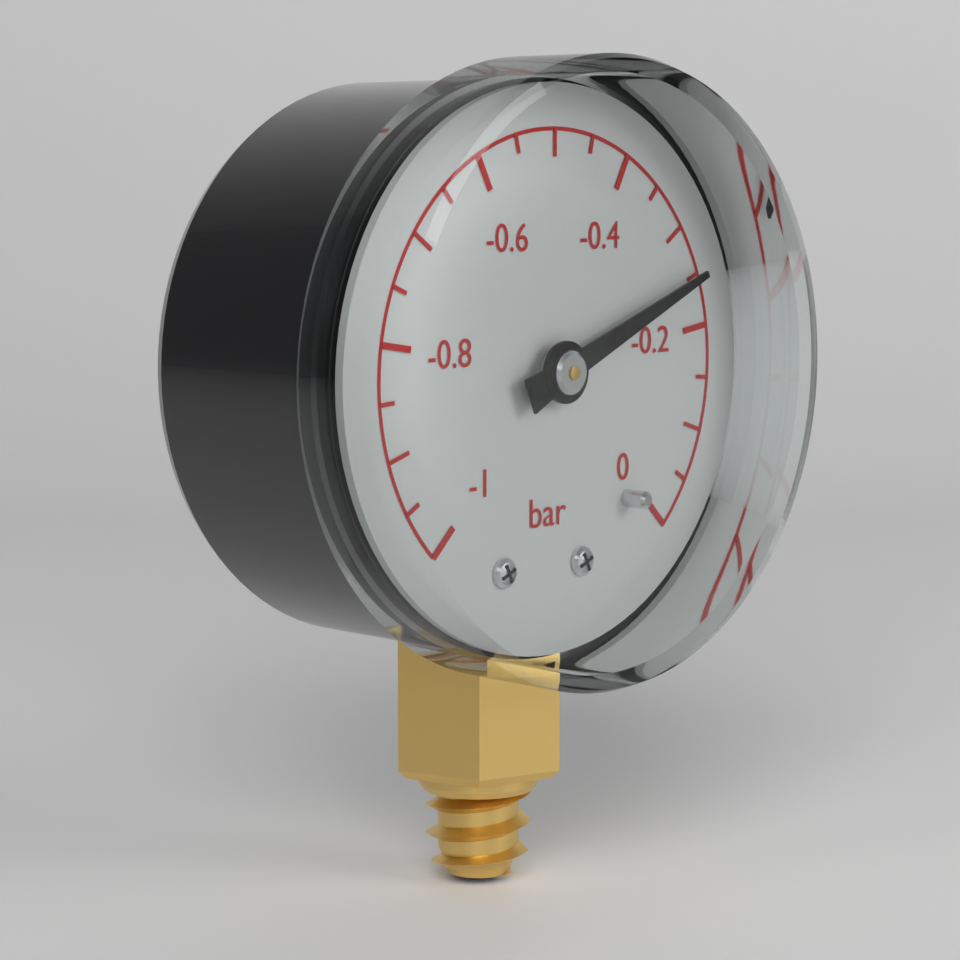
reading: -0.25 bar
